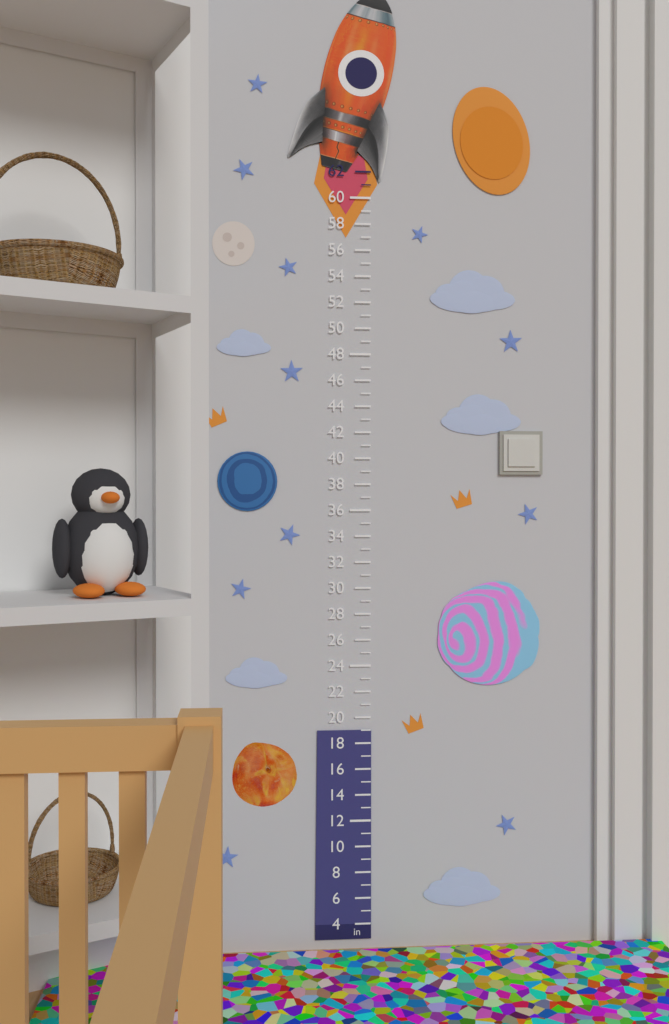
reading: 19 in
